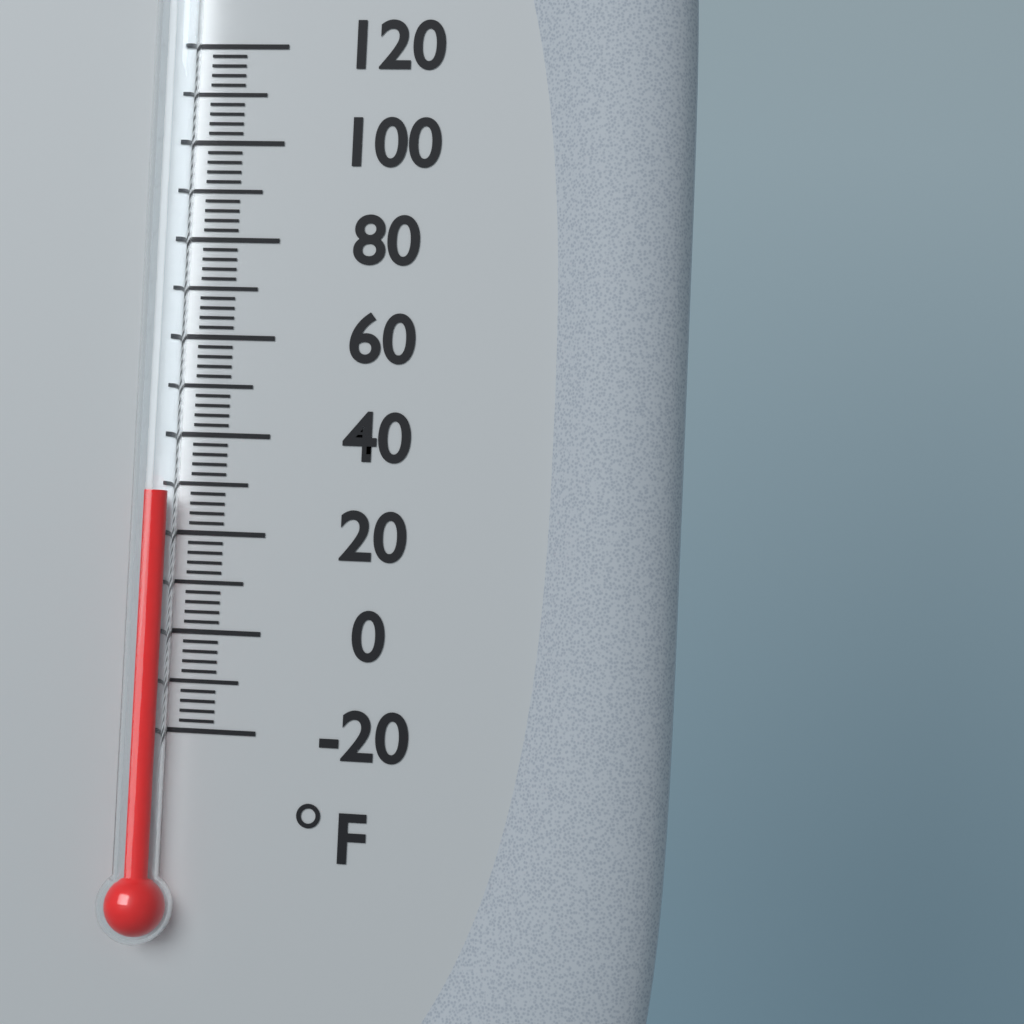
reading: 28 °F
